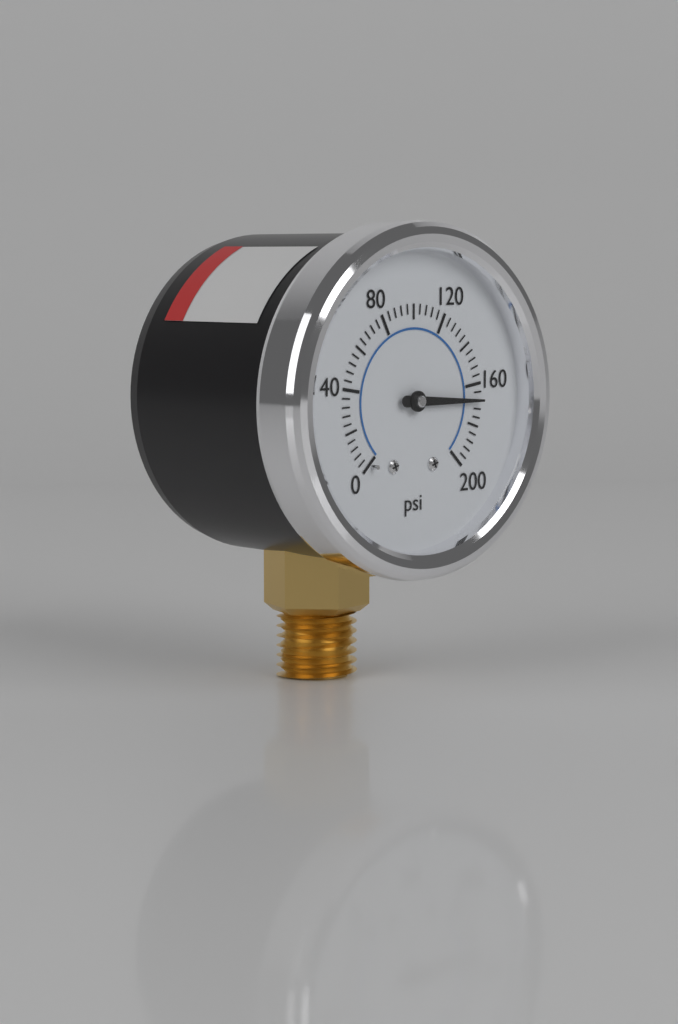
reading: 168 psi
